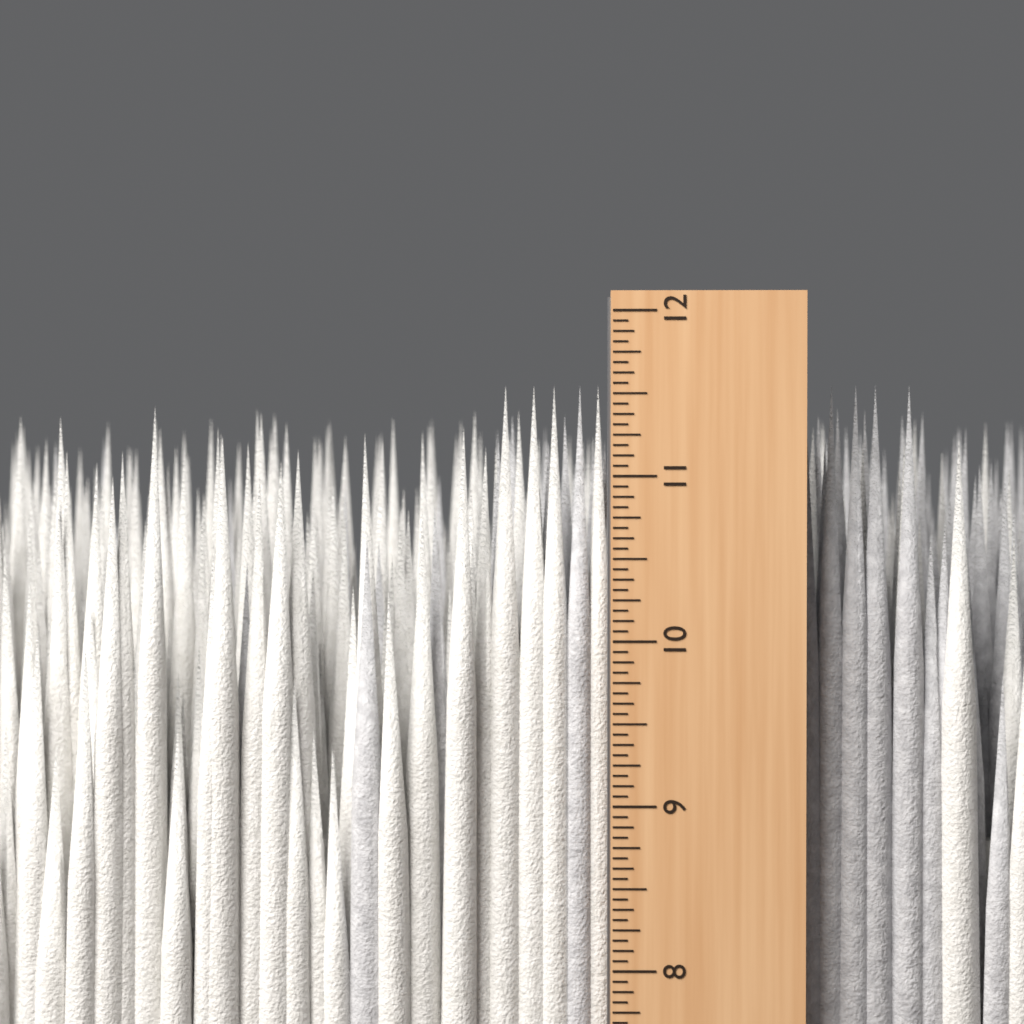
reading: 11.5625 in
